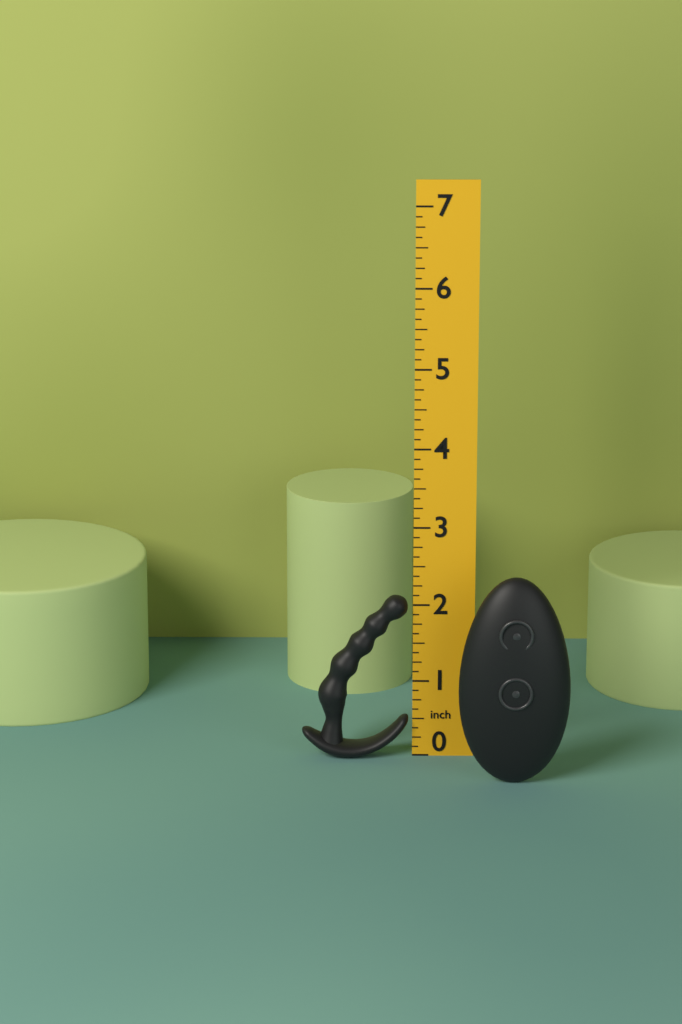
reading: 2.125 in
